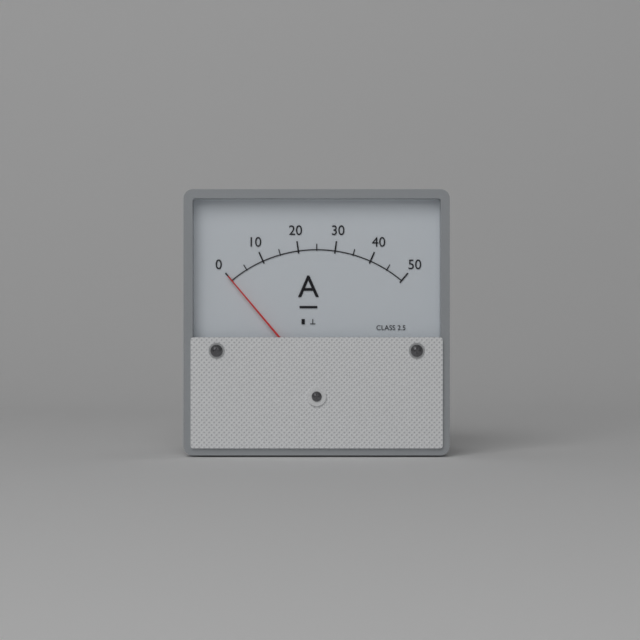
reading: 0 A
